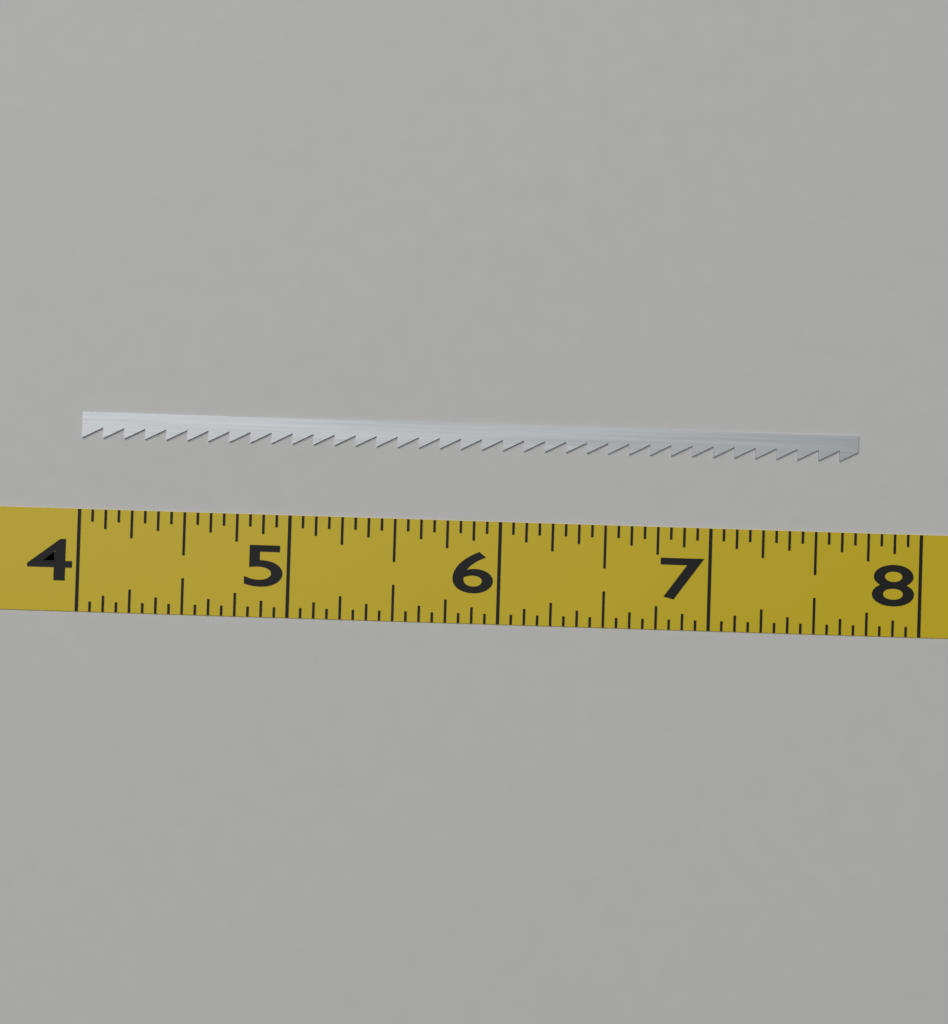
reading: 7.6875 (no unit)
